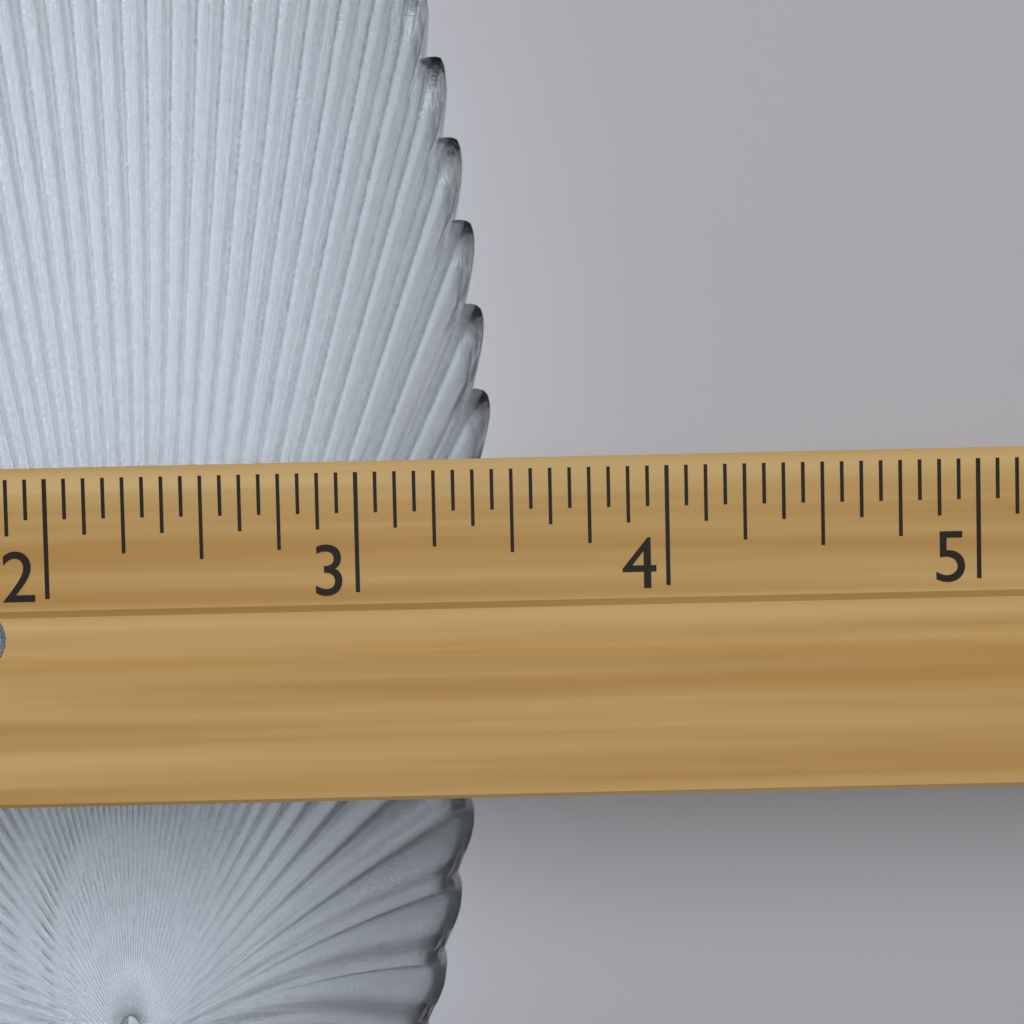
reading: 3.4375 in
